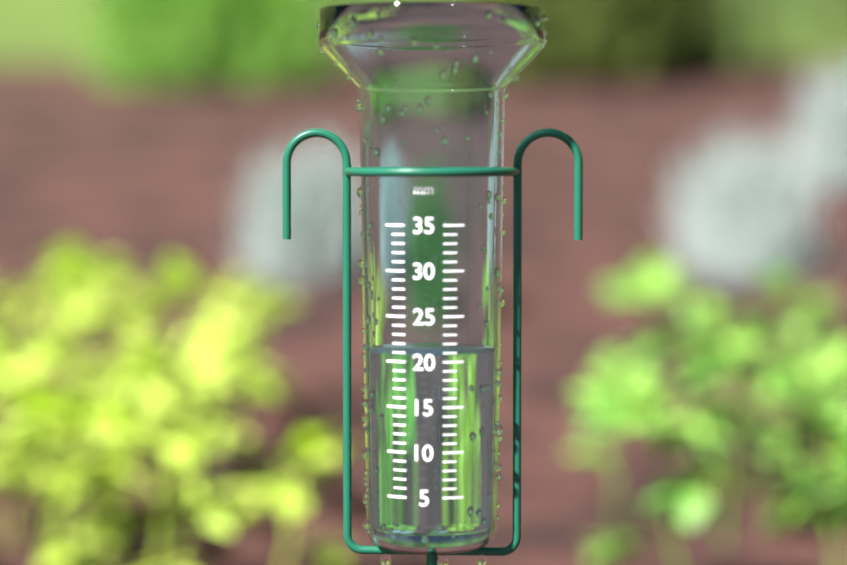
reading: 21 mm
